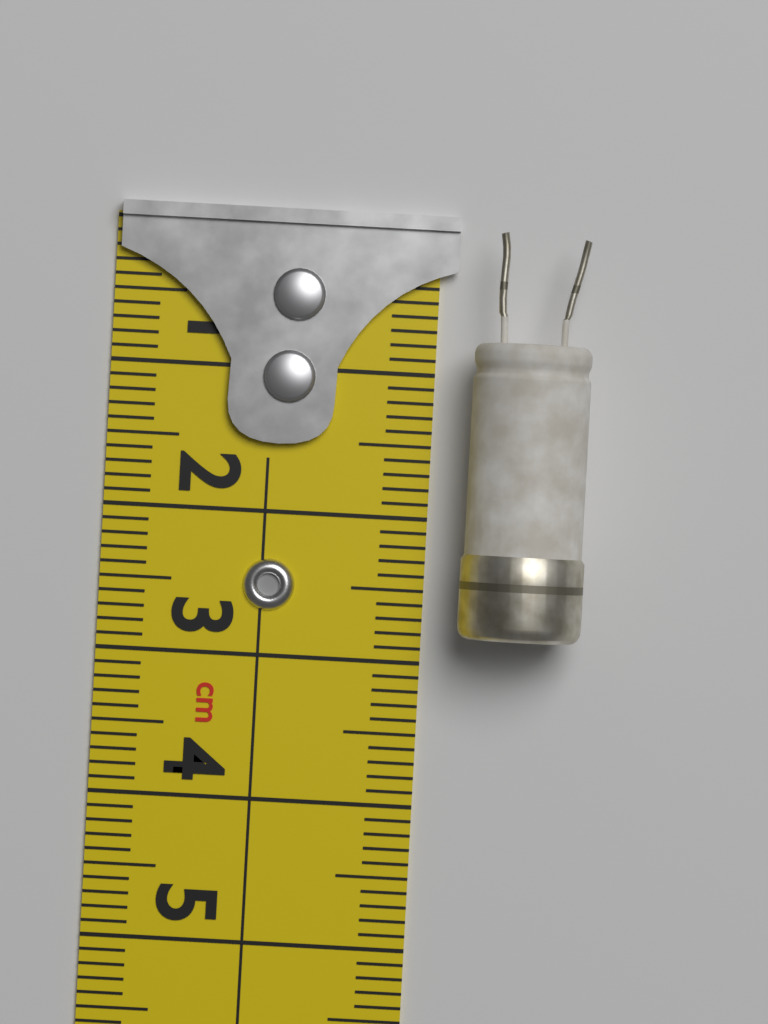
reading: 2.8 cm
